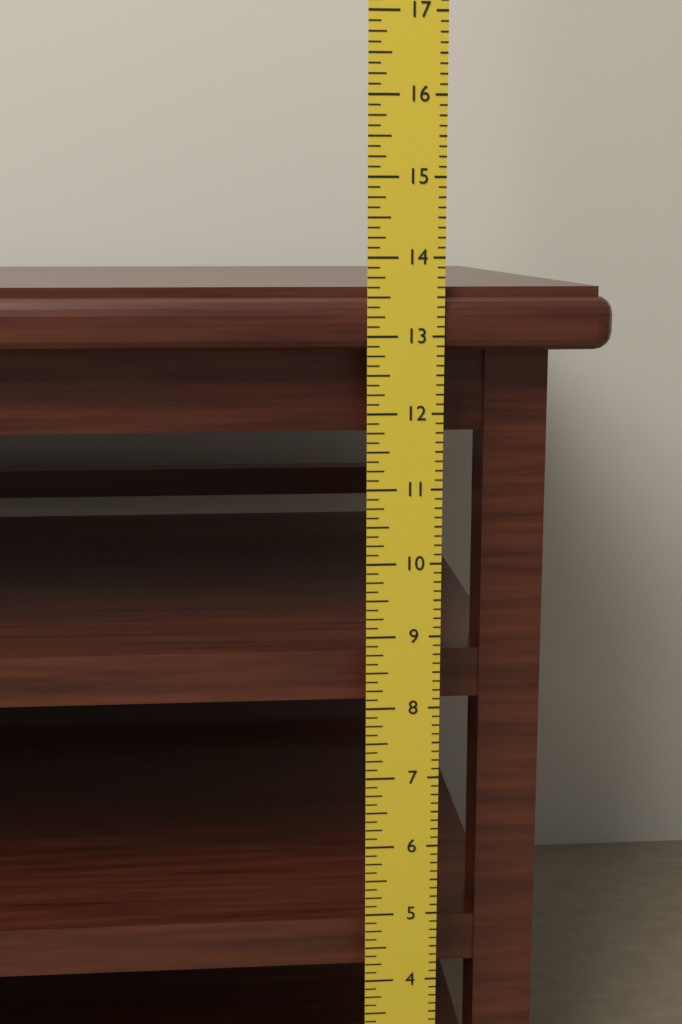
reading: 13.625 in
